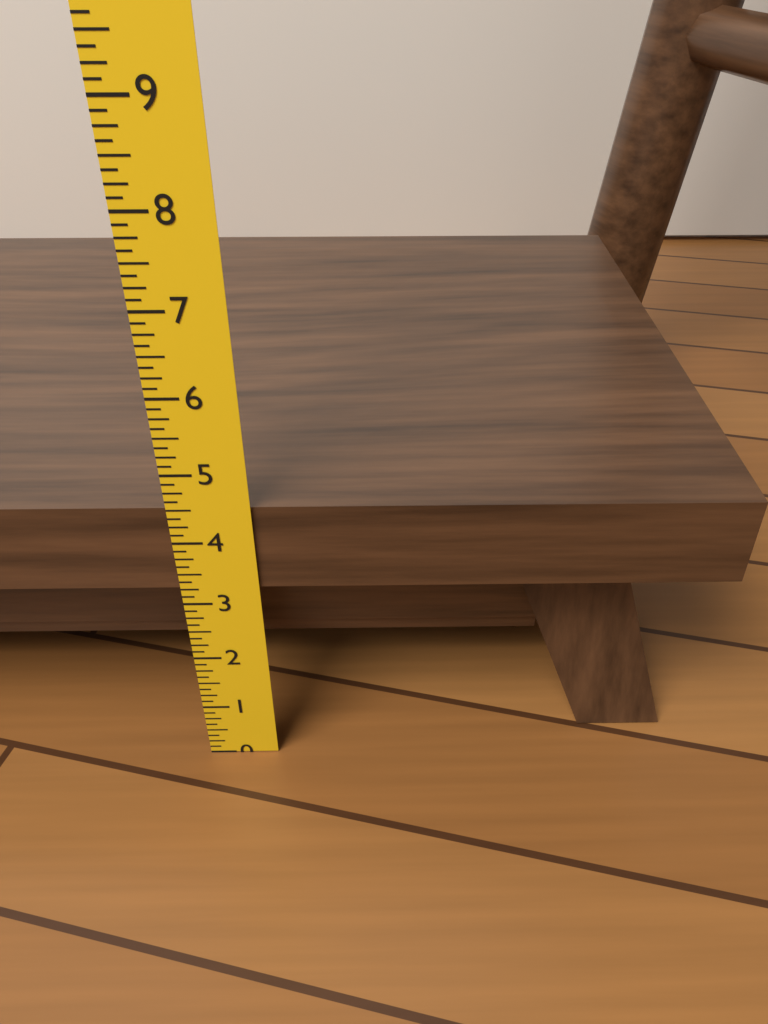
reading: 4.500 in
